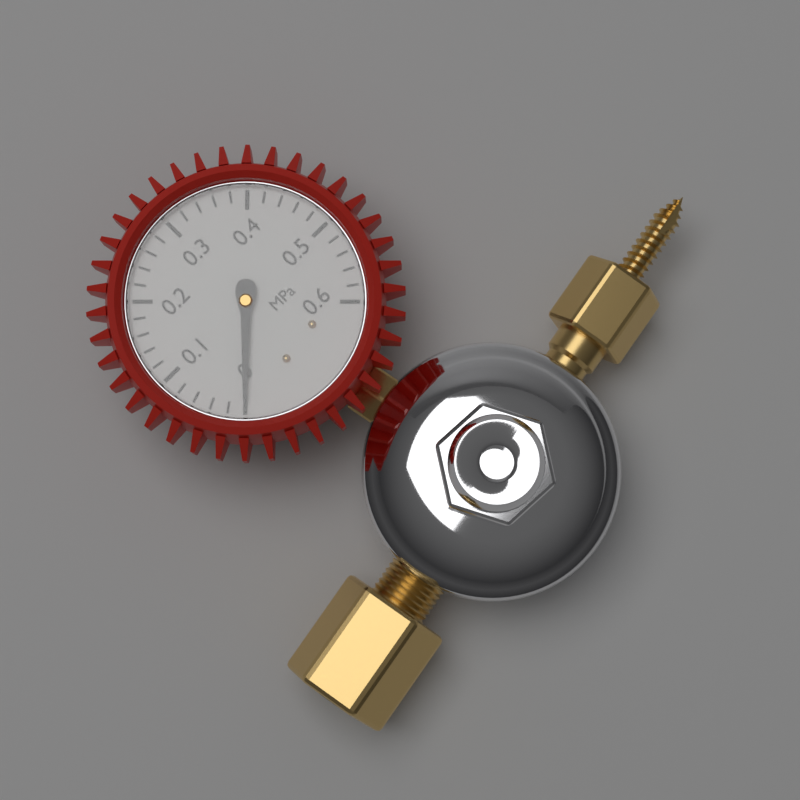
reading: 0.00 MPa
